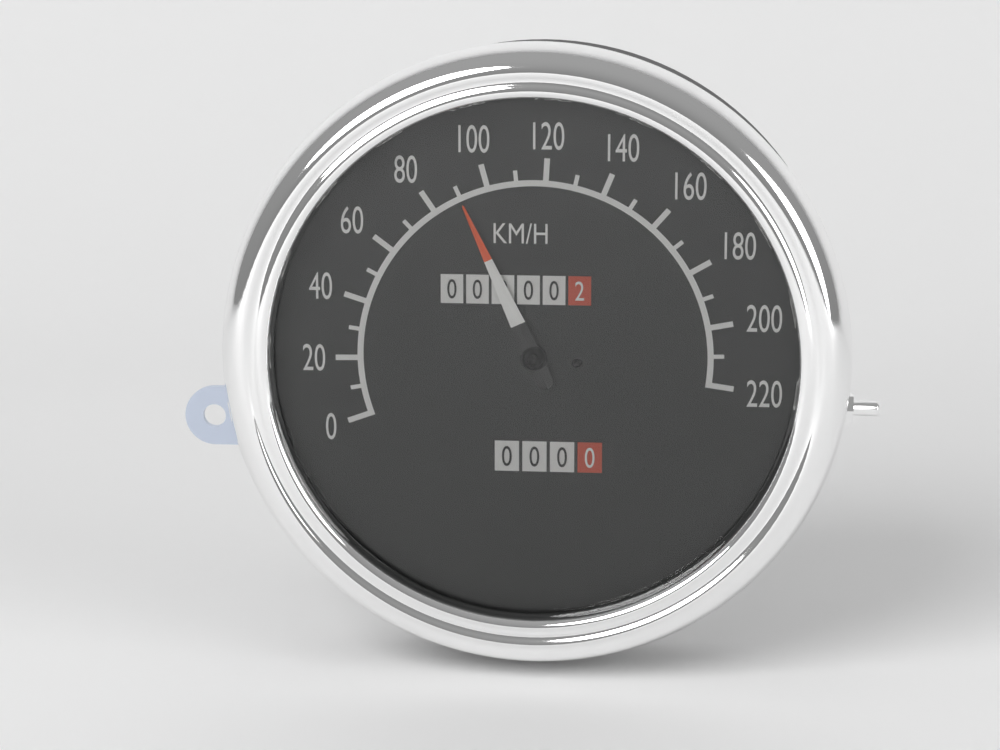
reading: 90 km/h
